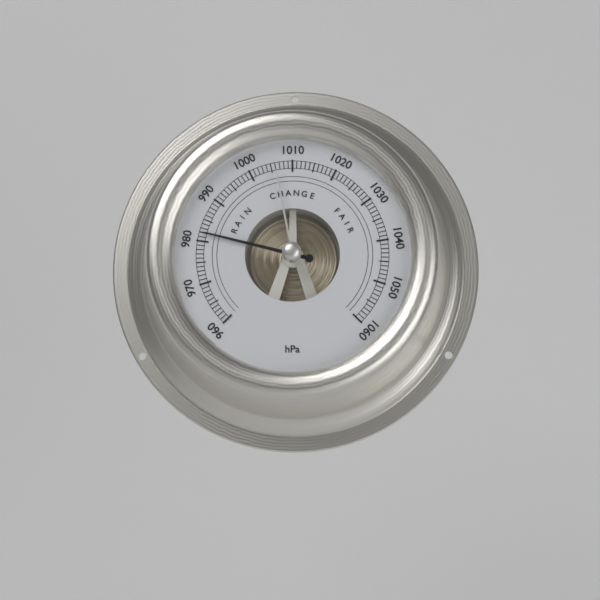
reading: 982 hPa
